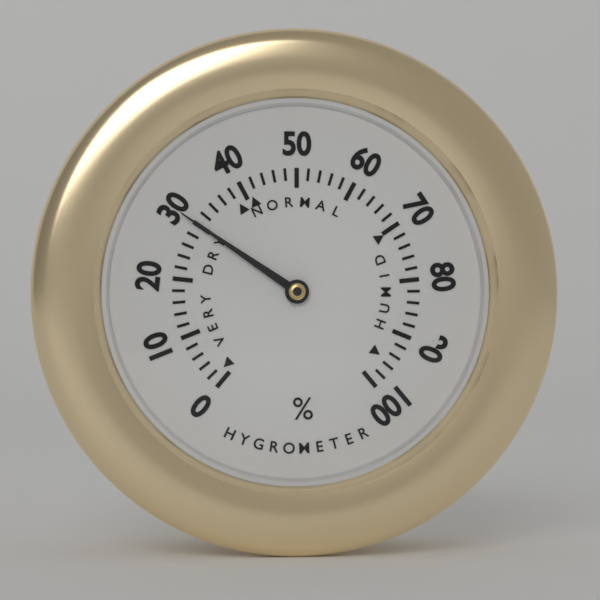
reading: 30 %
